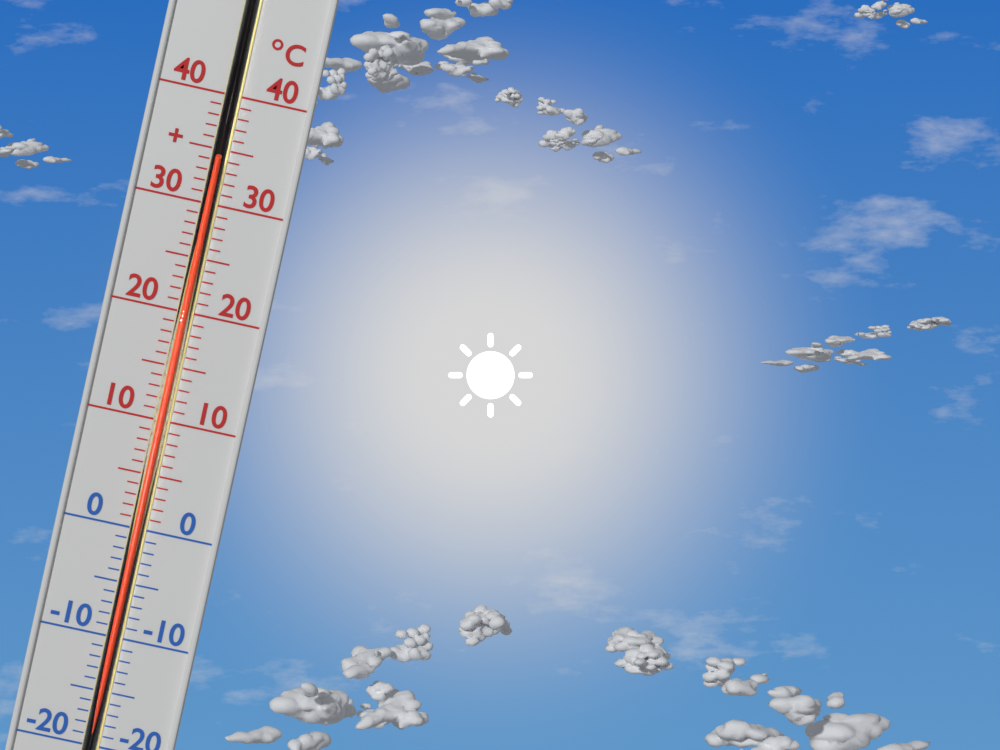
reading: 34 °C
